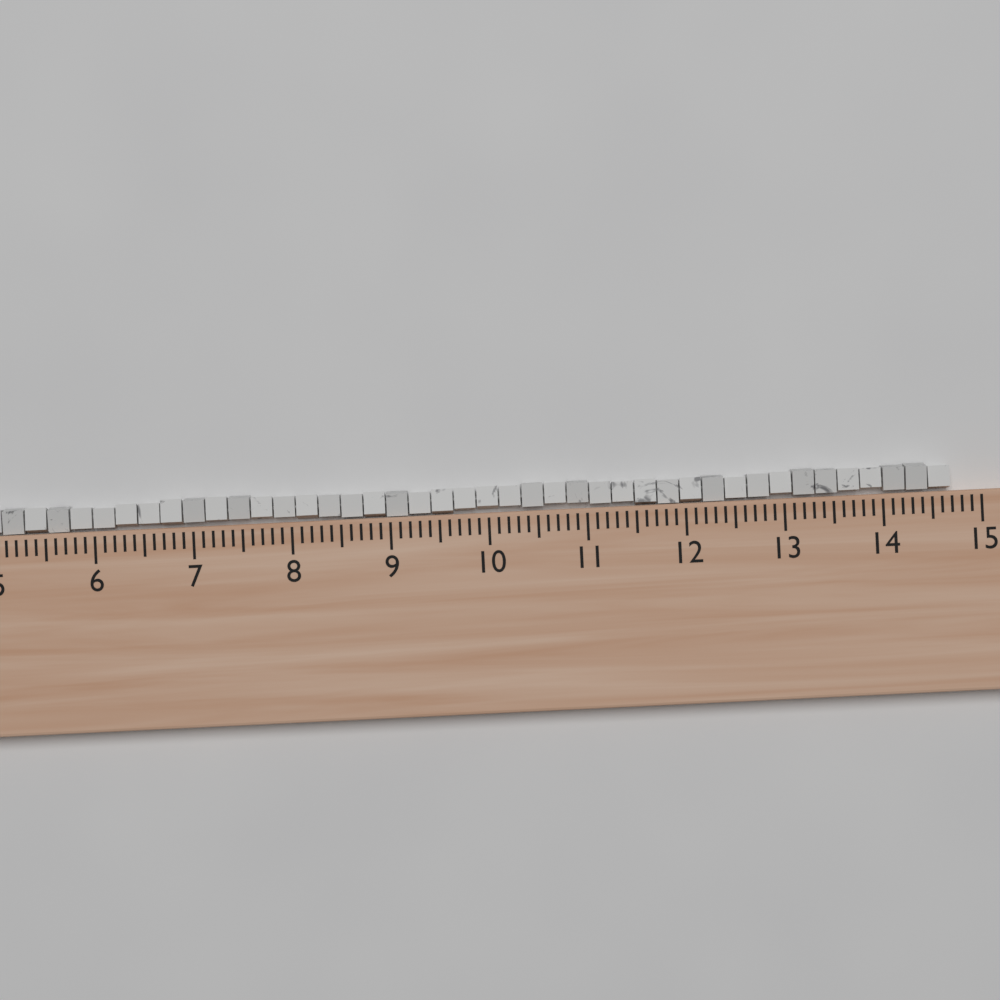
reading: 14.7 (no unit)
